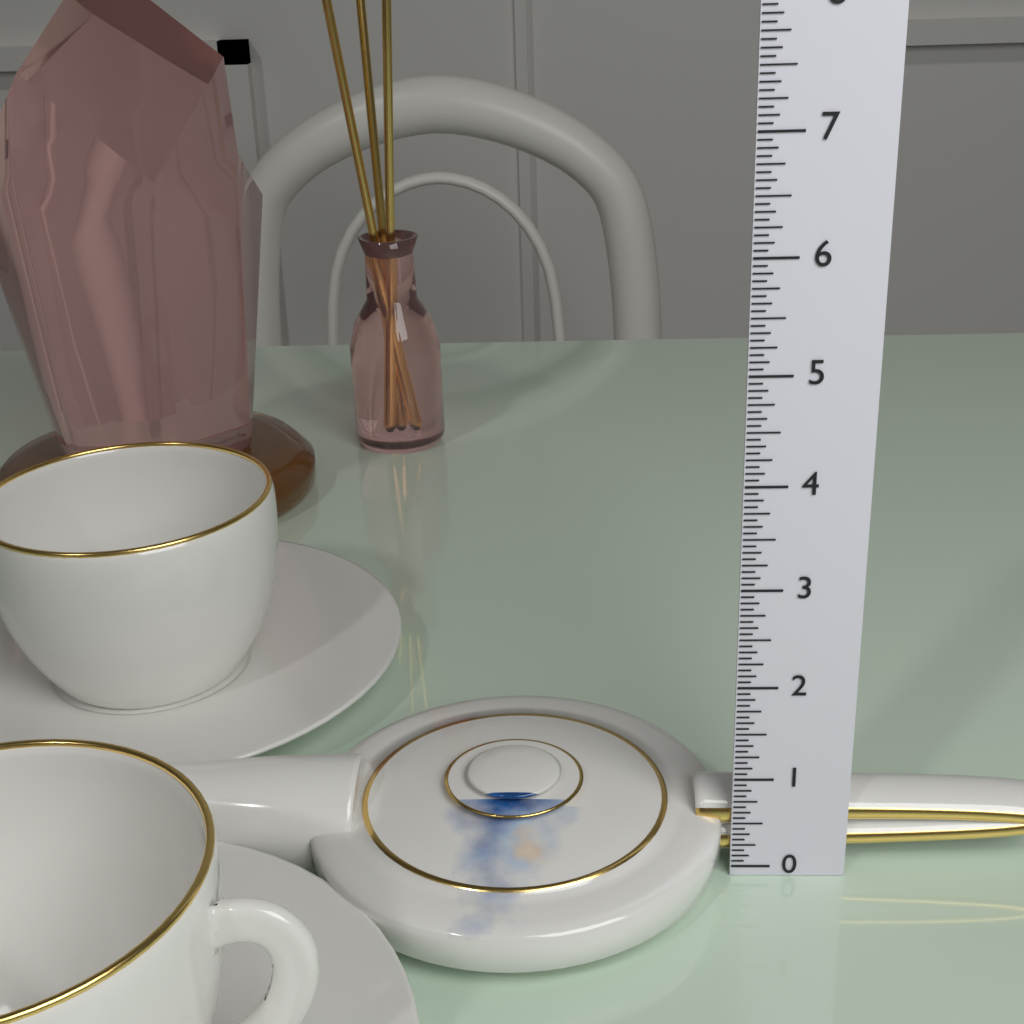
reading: 0.8750 (no unit)
